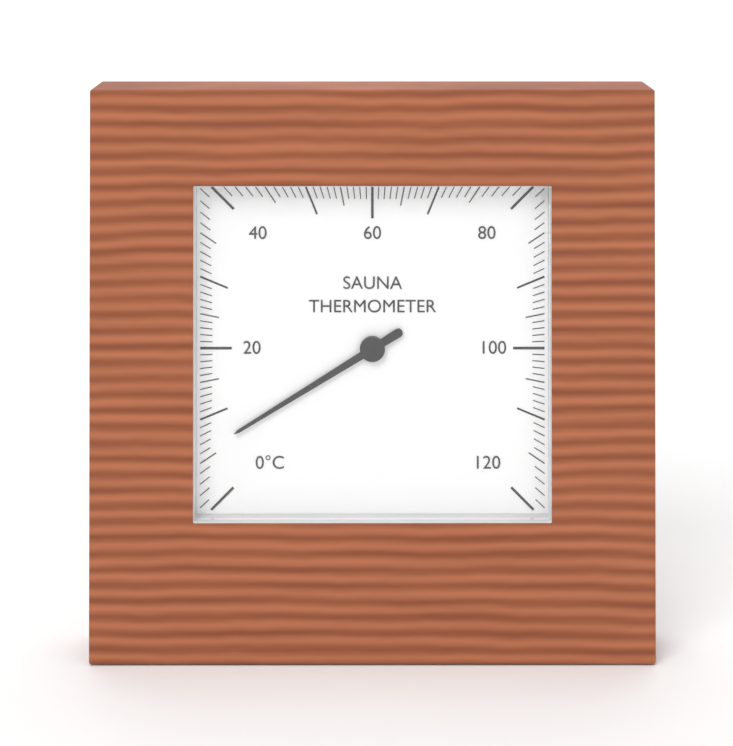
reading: 6 °C
